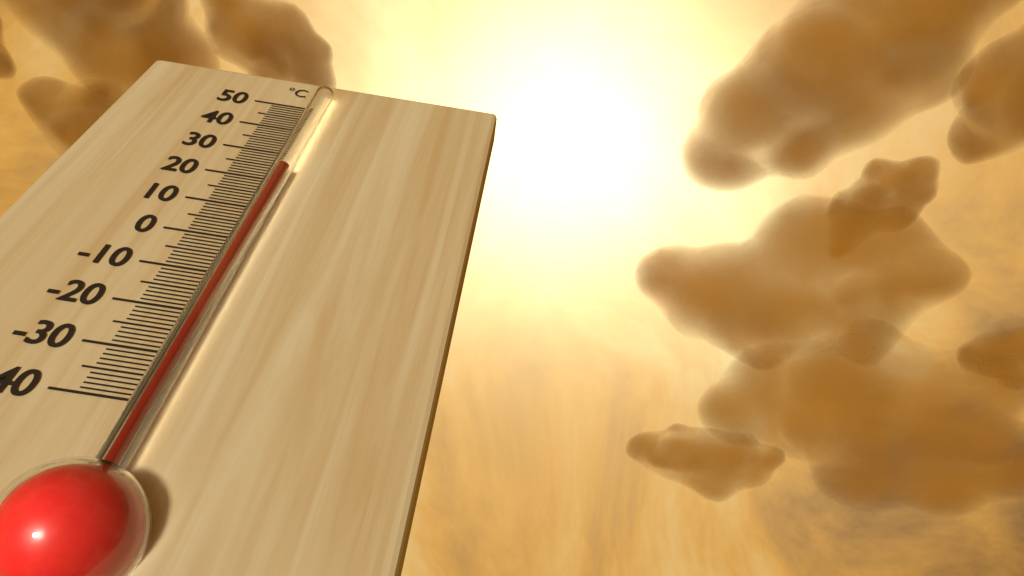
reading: 22 °C
